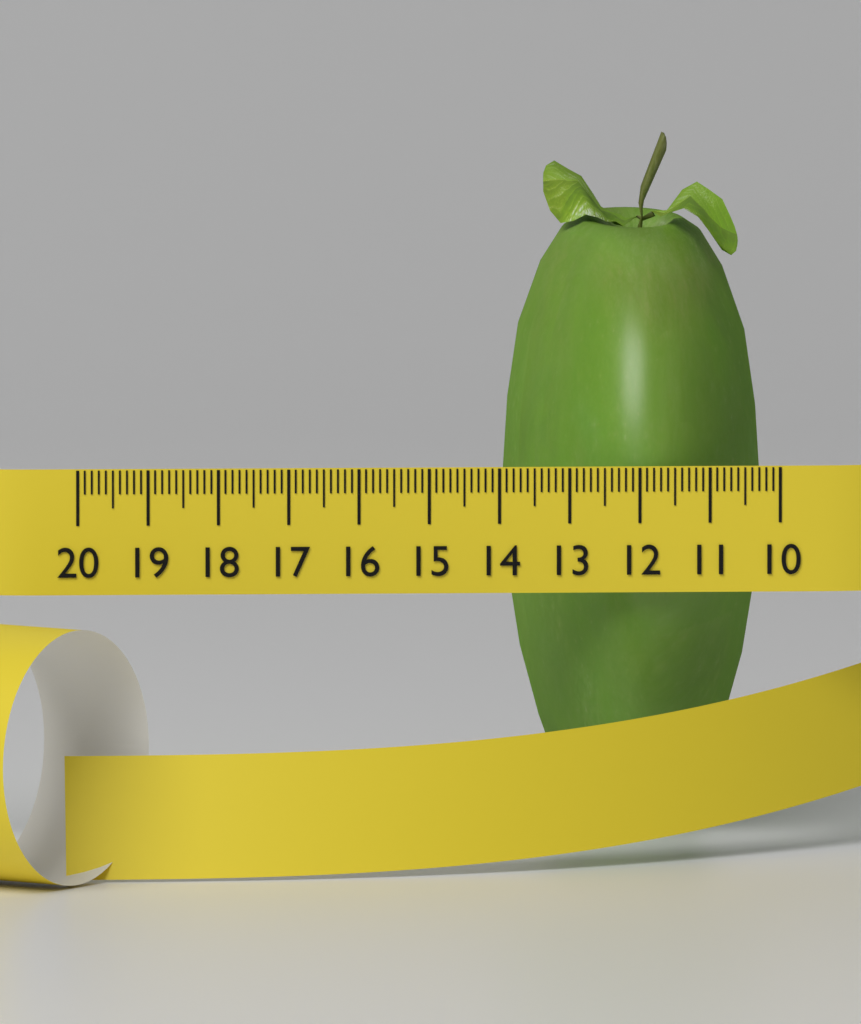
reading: 13.7 (no unit)
